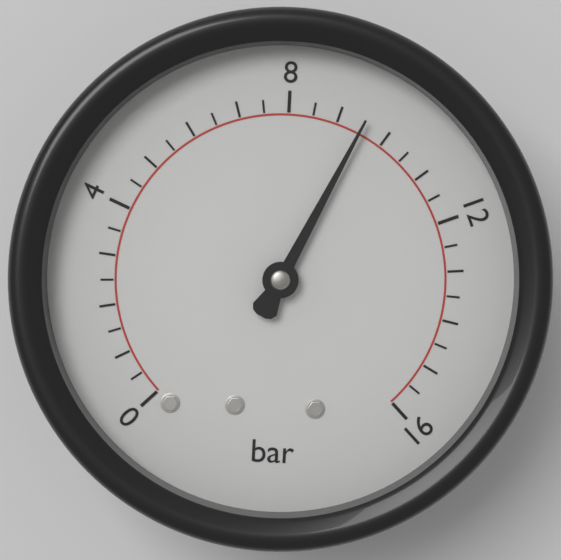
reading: 9.5 bar
